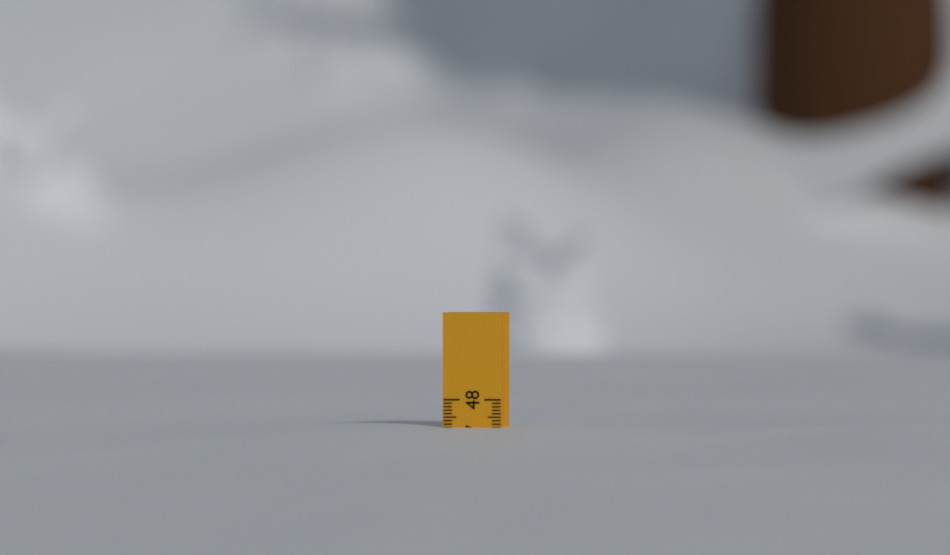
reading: 47.2 (no unit)
